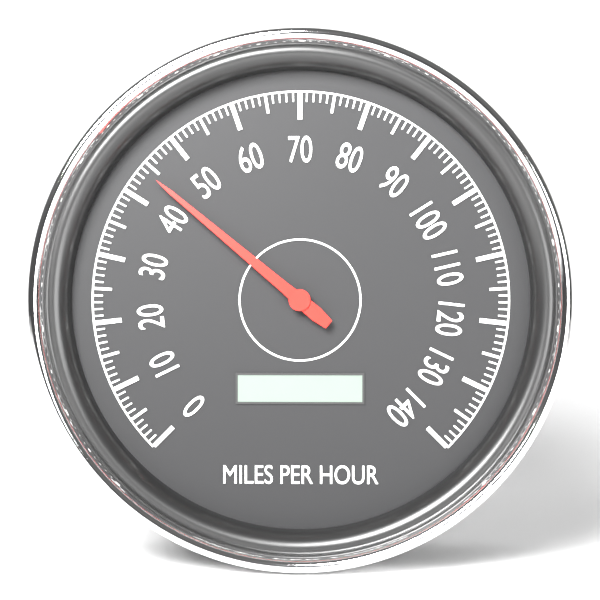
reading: 44 mph
